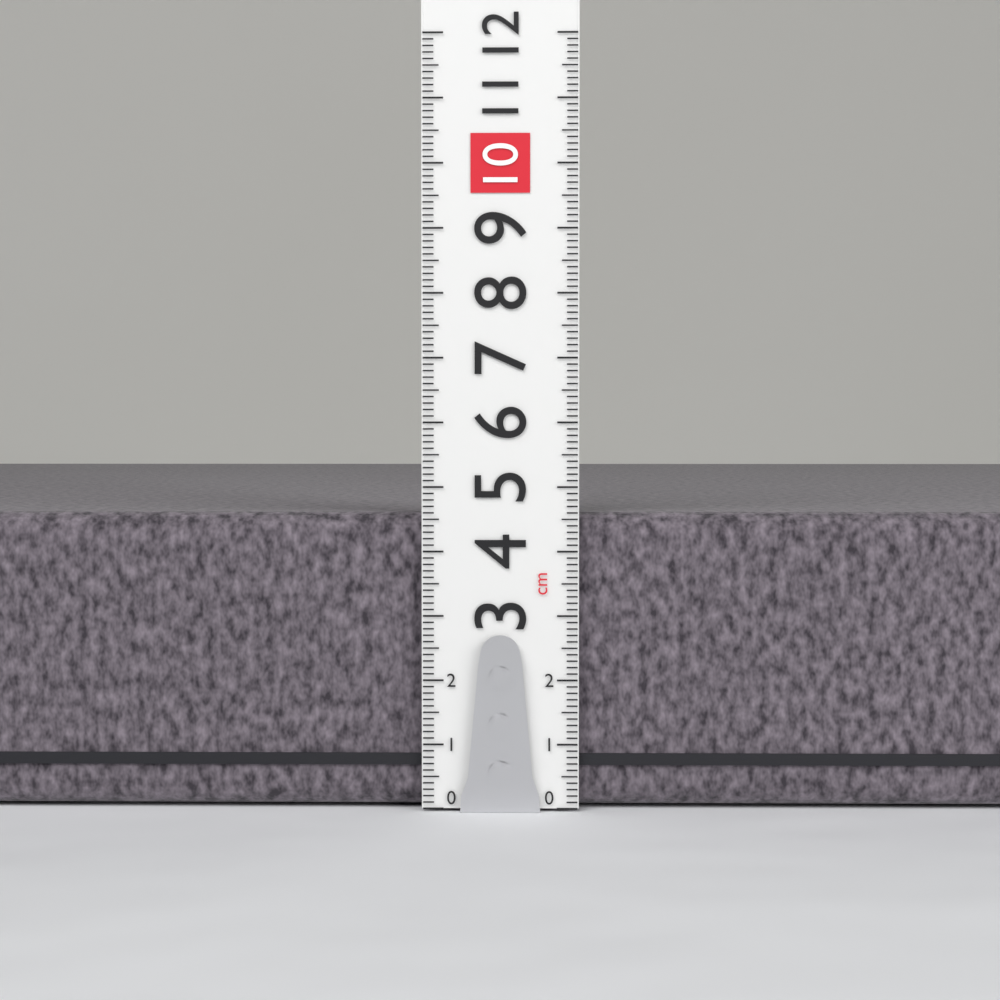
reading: 4.6 cm
